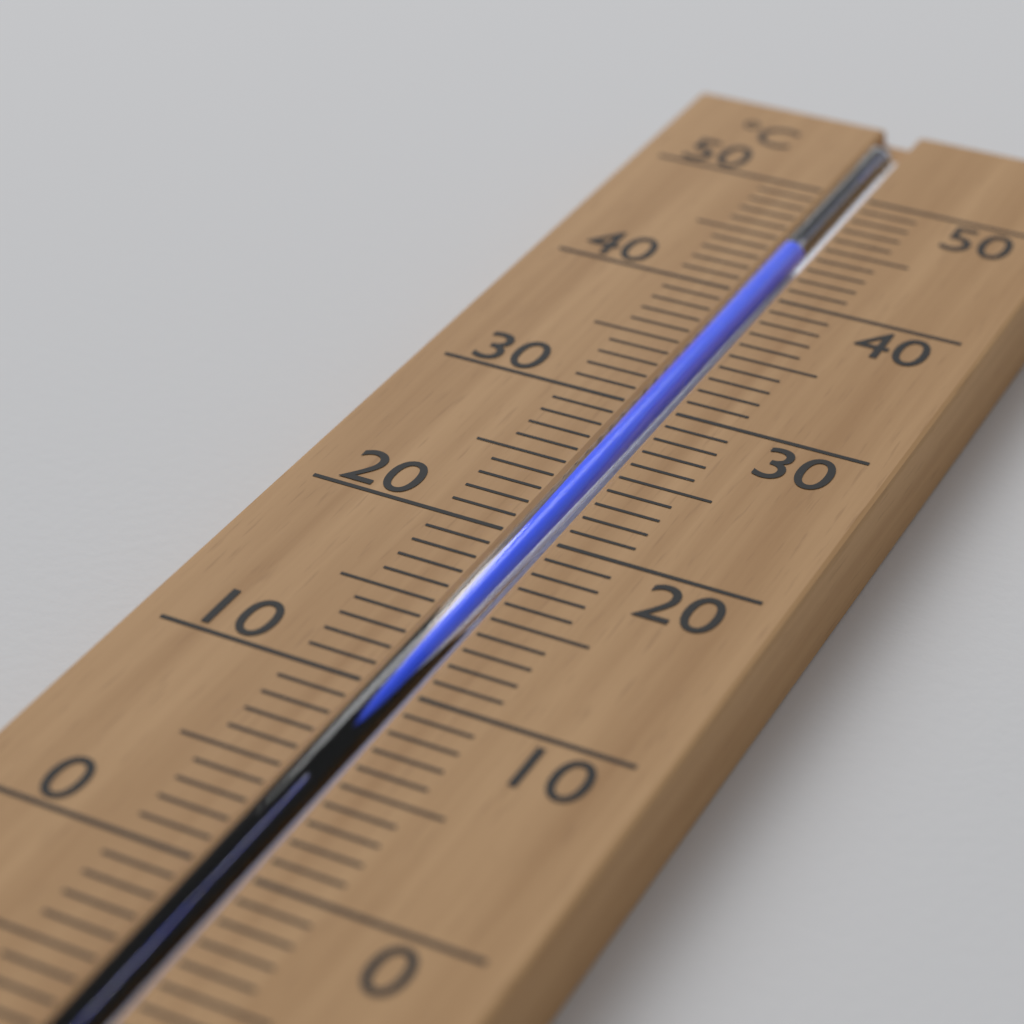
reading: 44 °C
